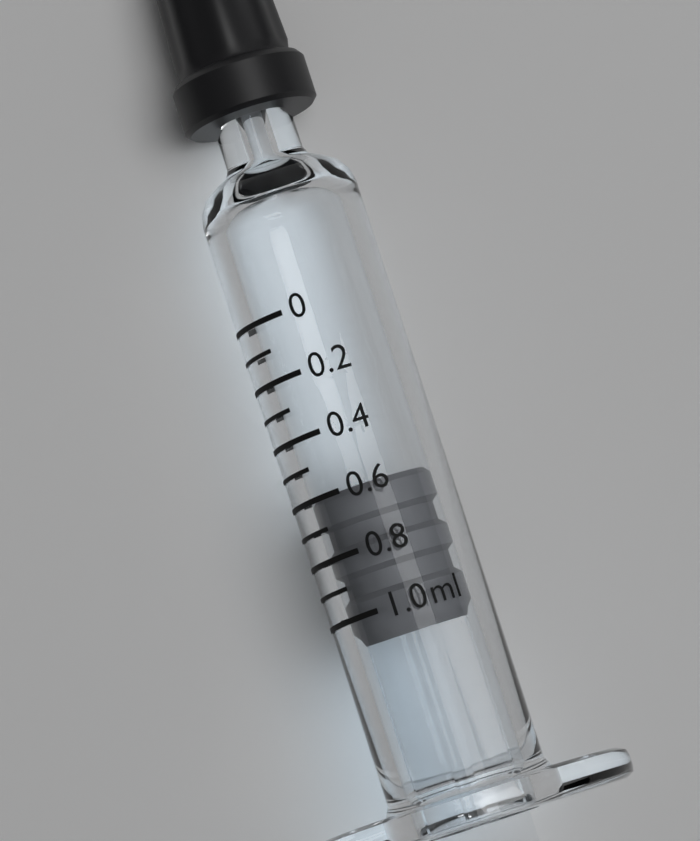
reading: 0.6 ml
